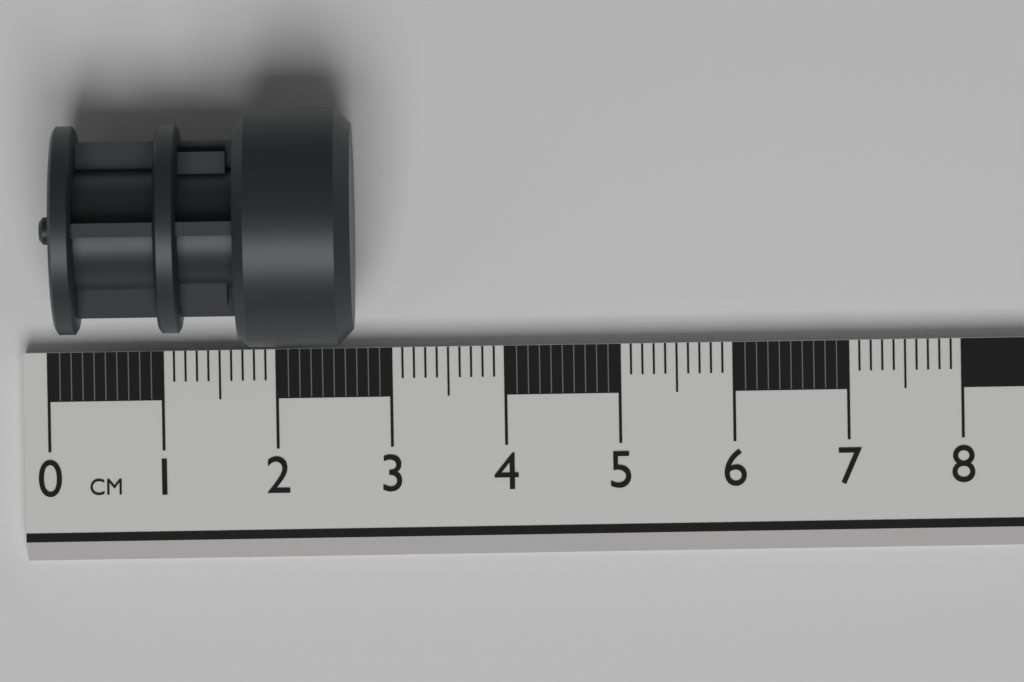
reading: 2.7 cm
